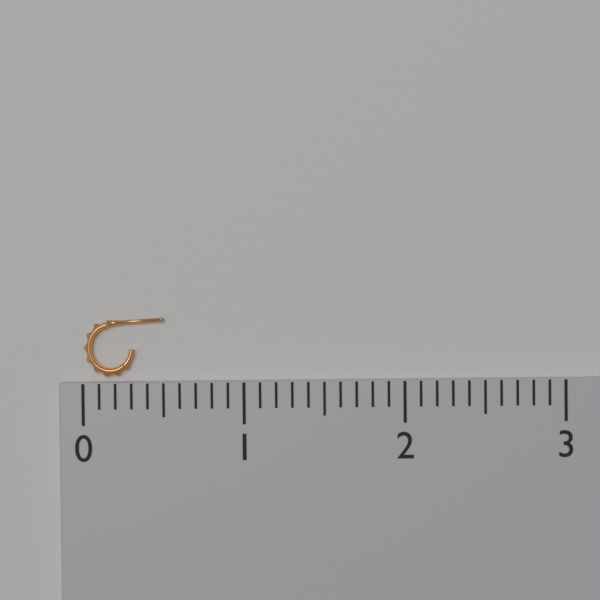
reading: 0.5 (no unit)
